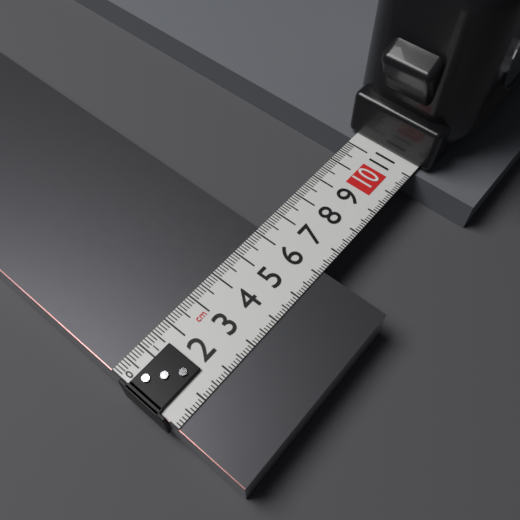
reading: 6.2 cm
